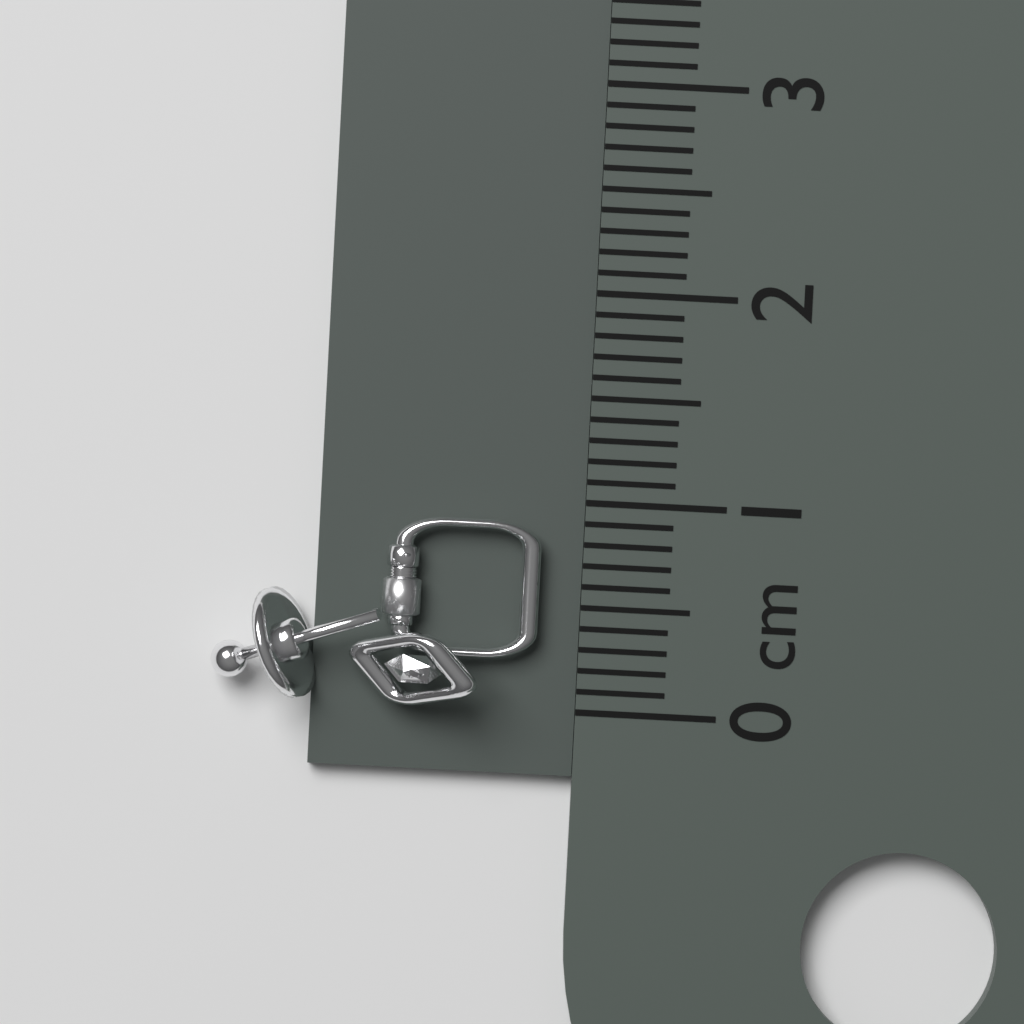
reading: 0.9 cm
